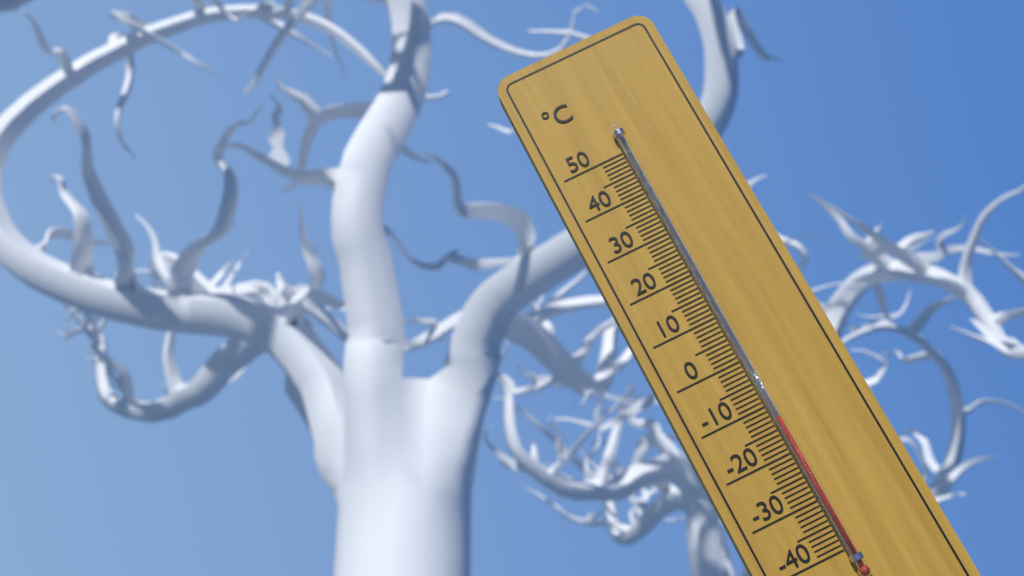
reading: -13 °C
